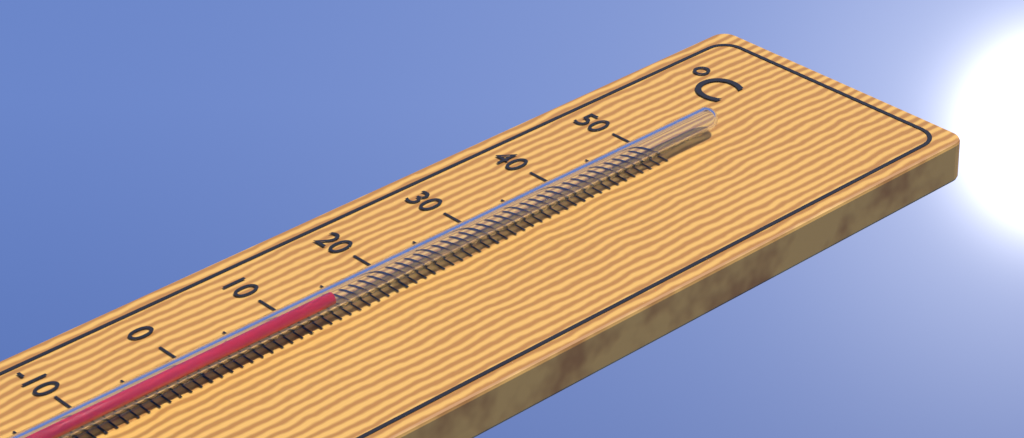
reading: 13 °C
